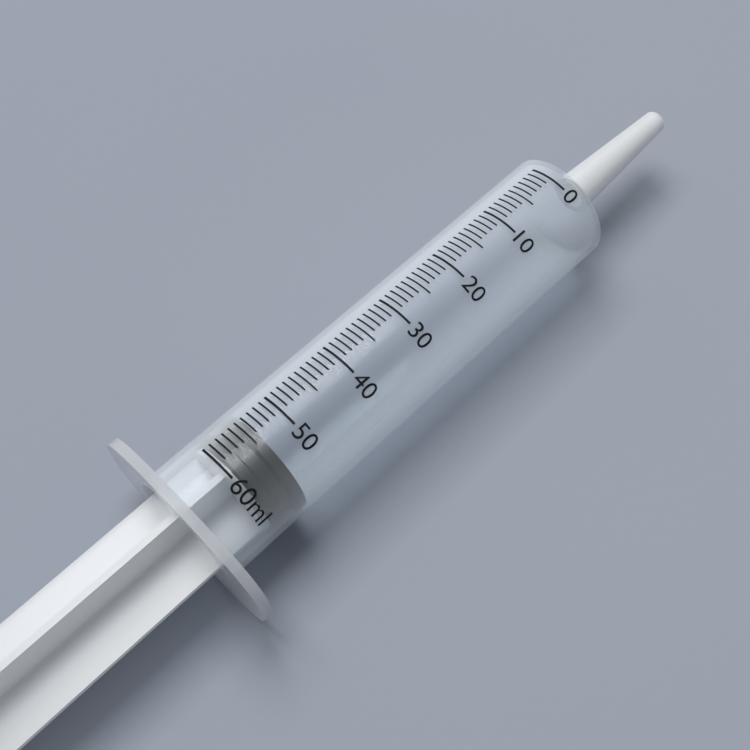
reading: 54 ml
